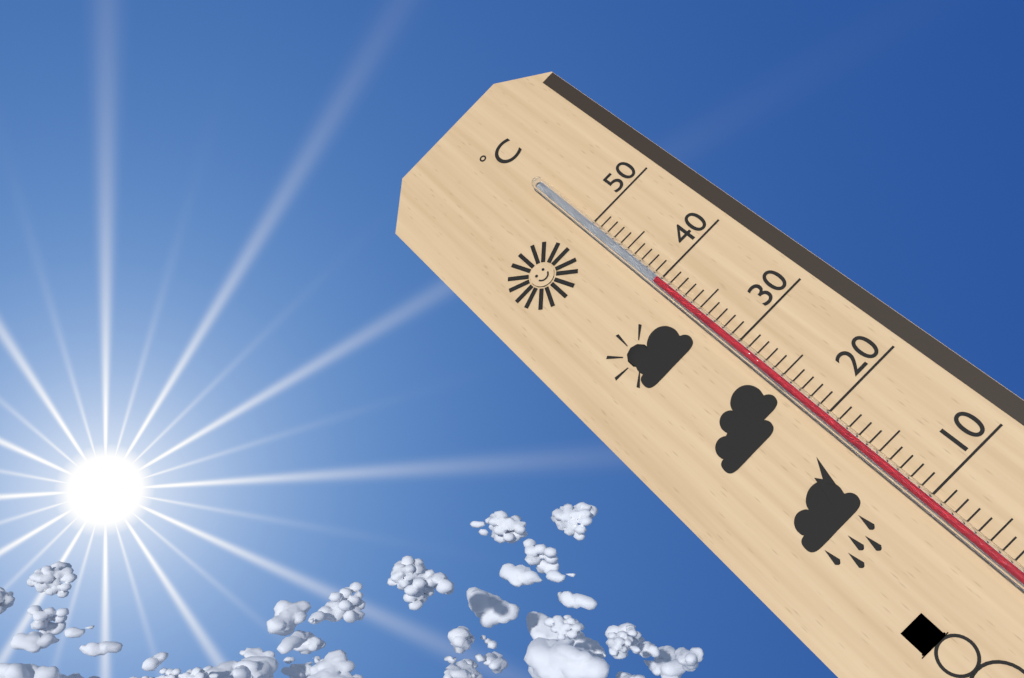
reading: 40 °C
